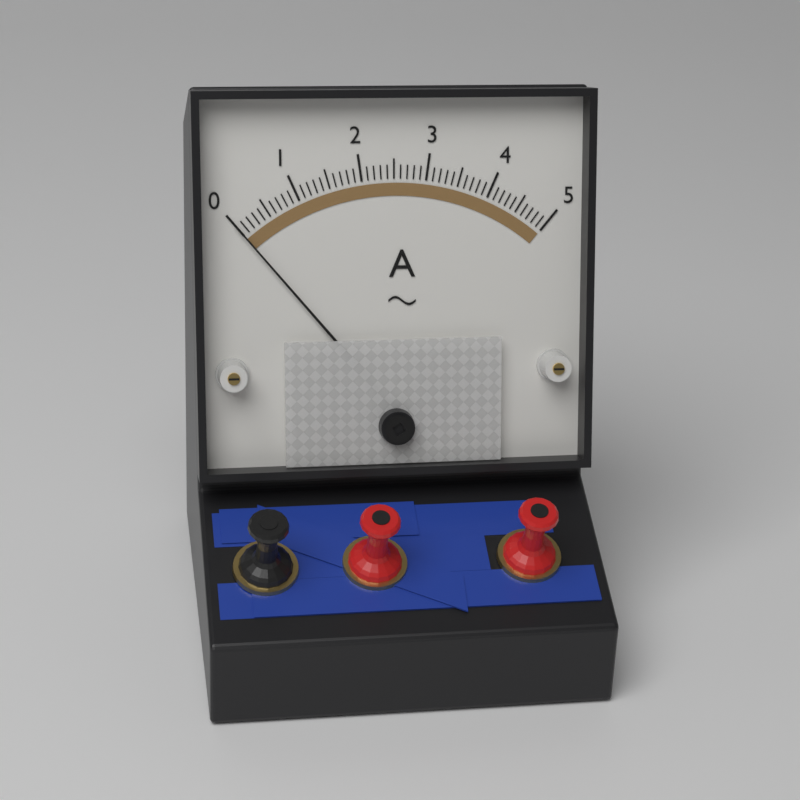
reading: 0.0 A
